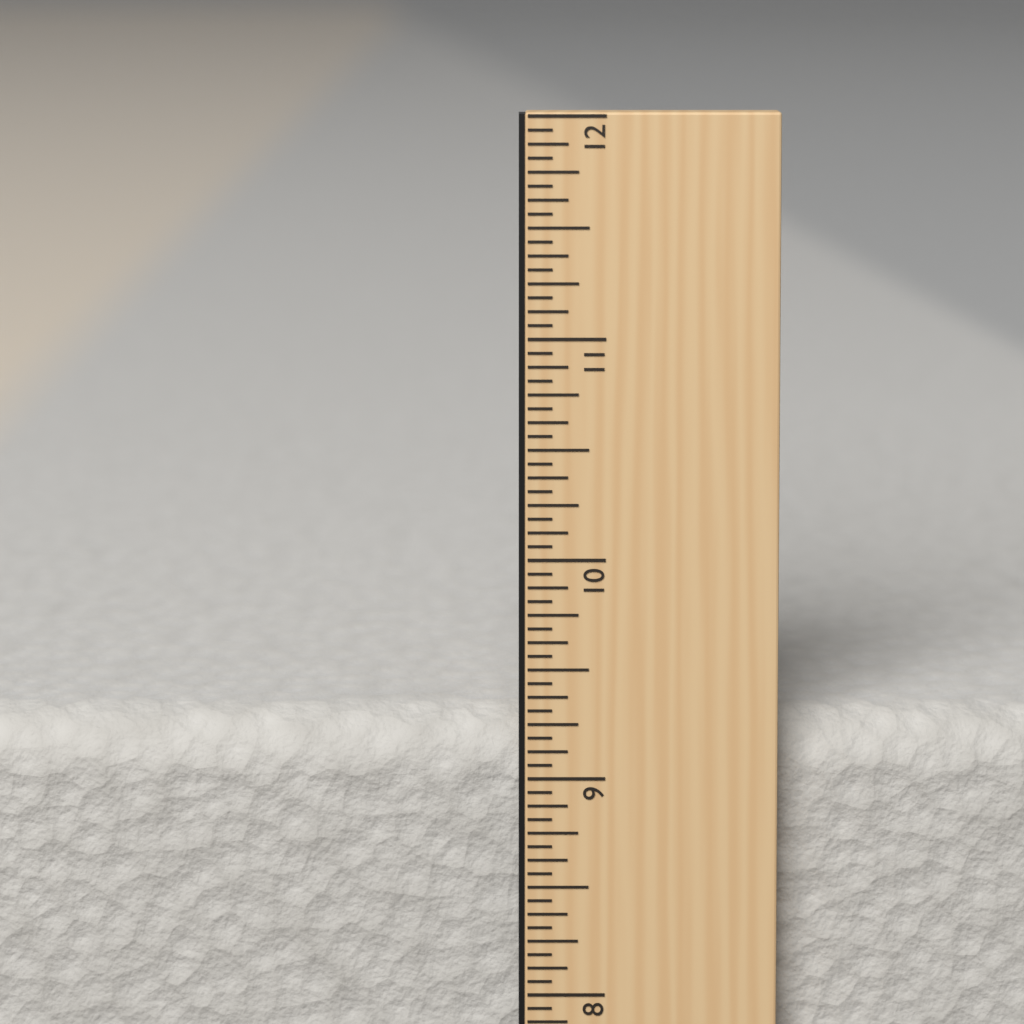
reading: 9.2500 in
